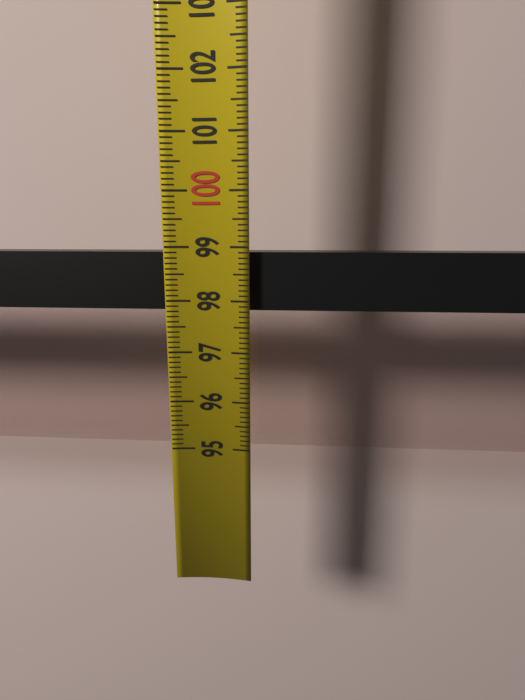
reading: 98.9 (no unit)
